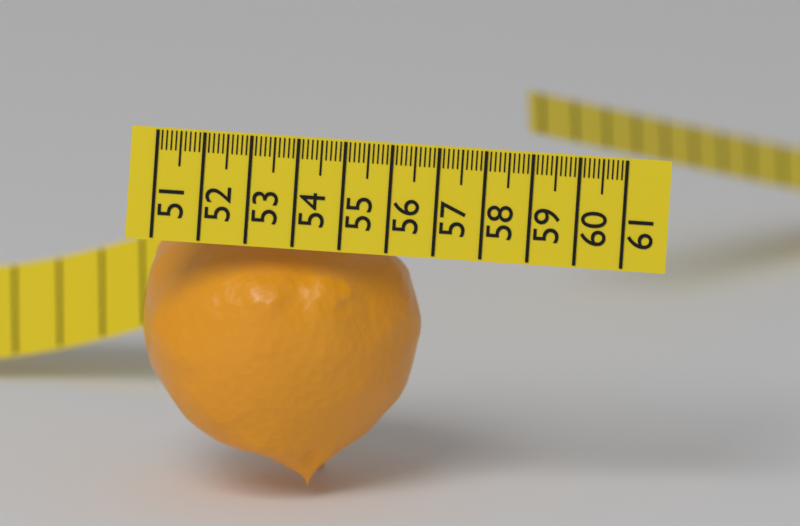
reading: 56.9 (no unit)
